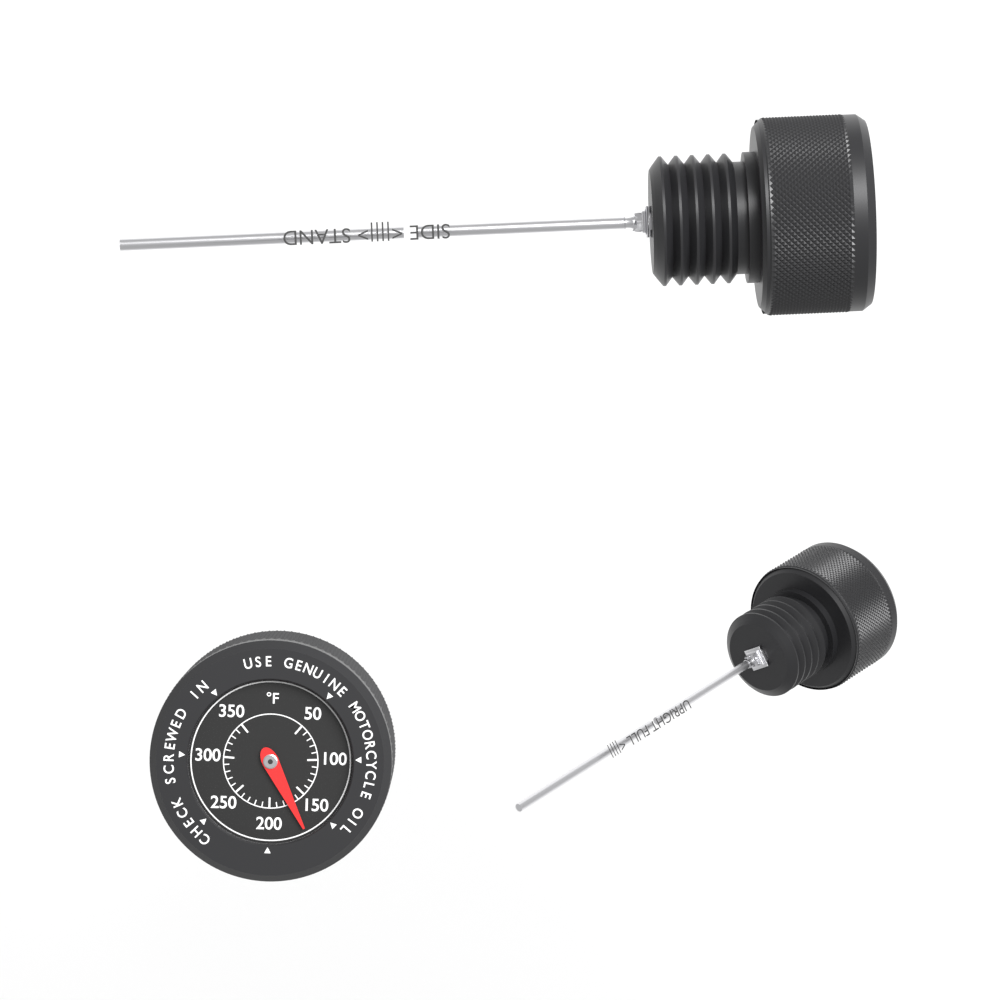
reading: 170 °F
